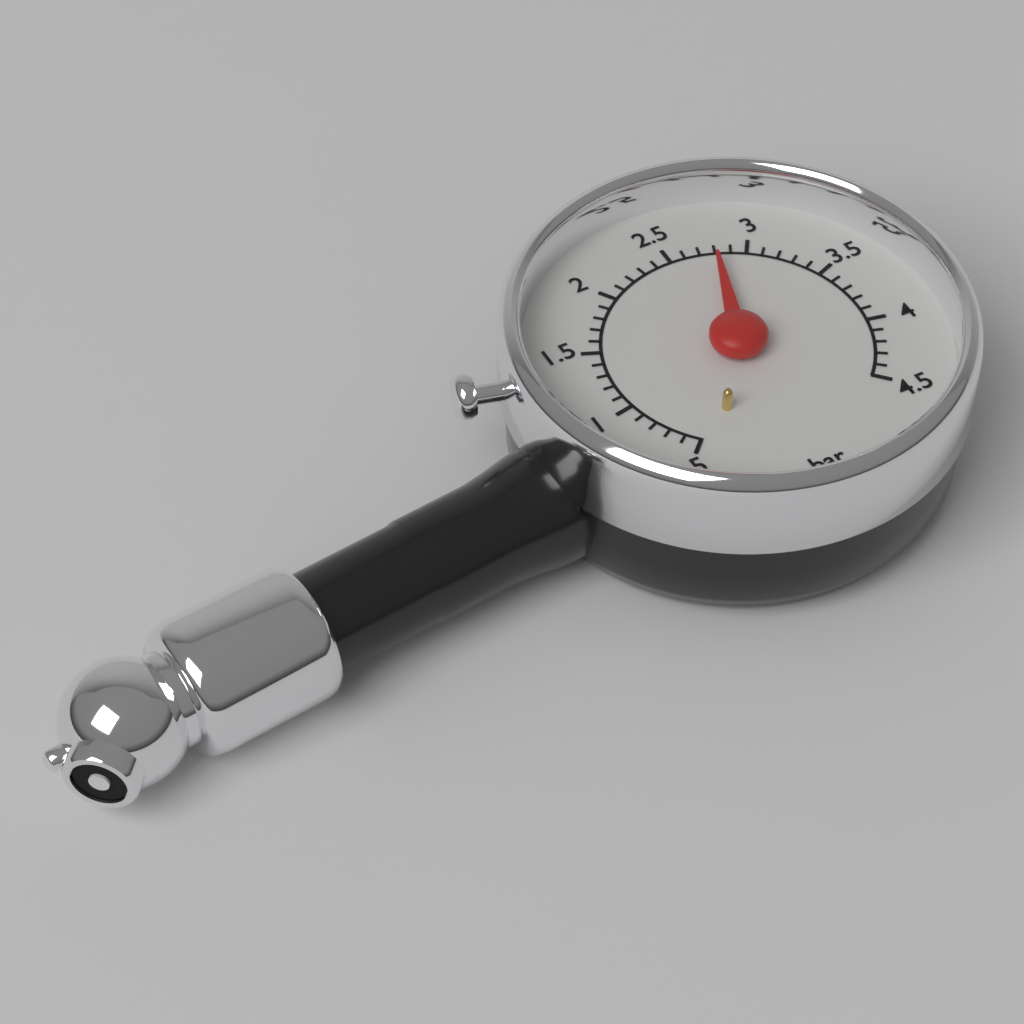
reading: 2.8 bar
